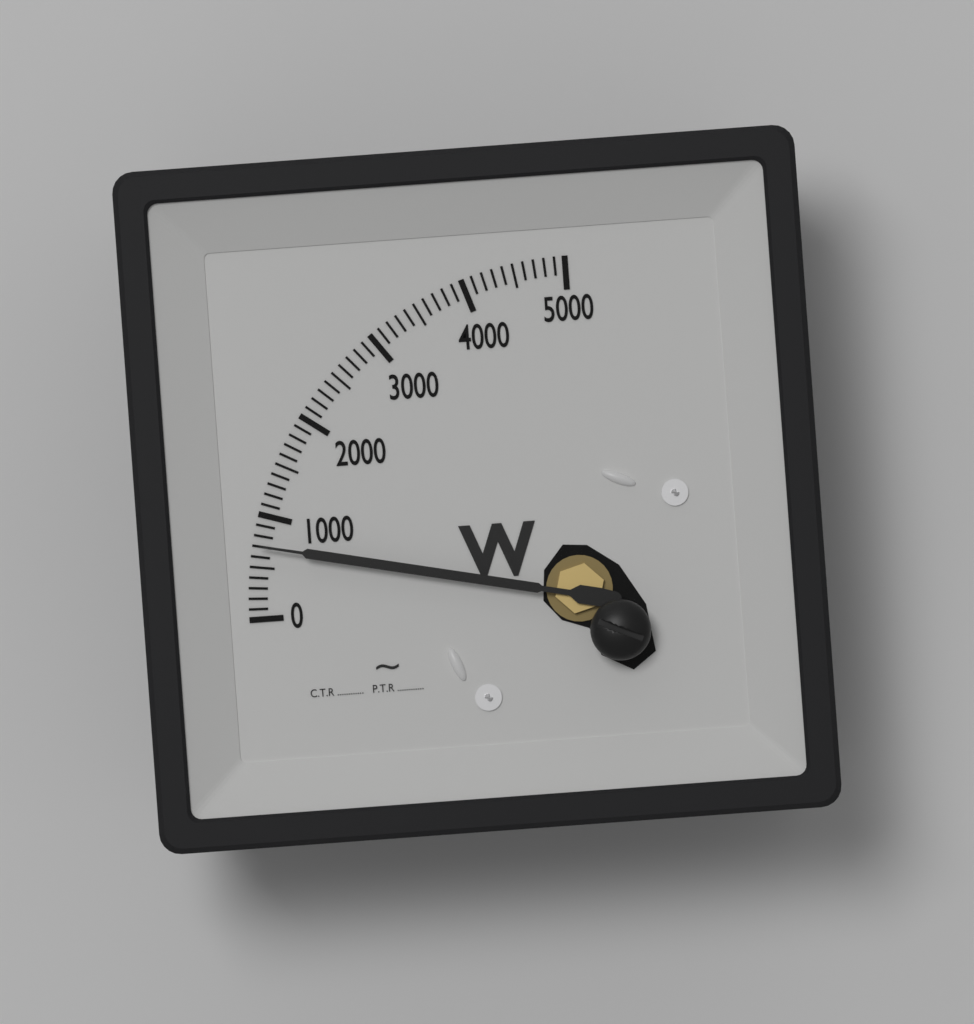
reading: 700 W
